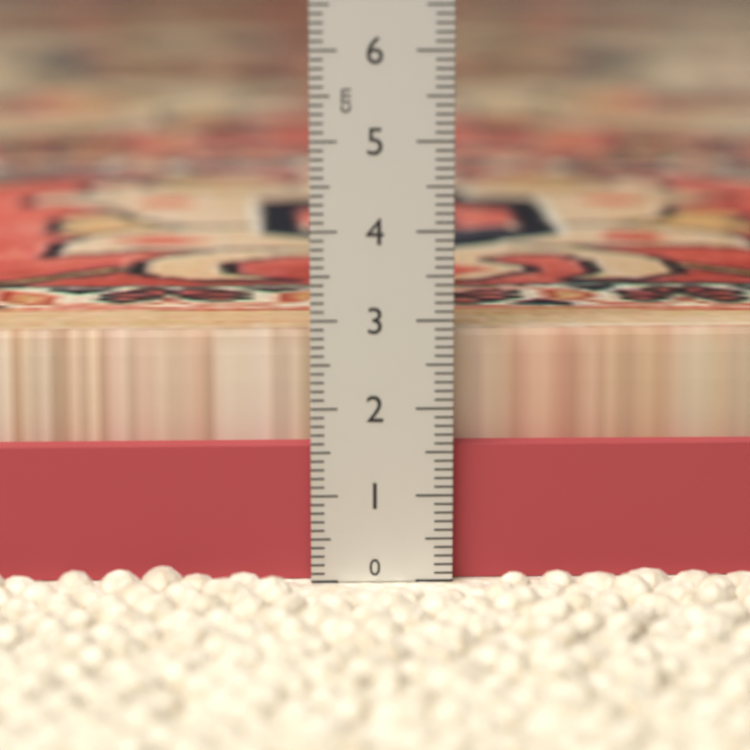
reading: 2.8 cm
